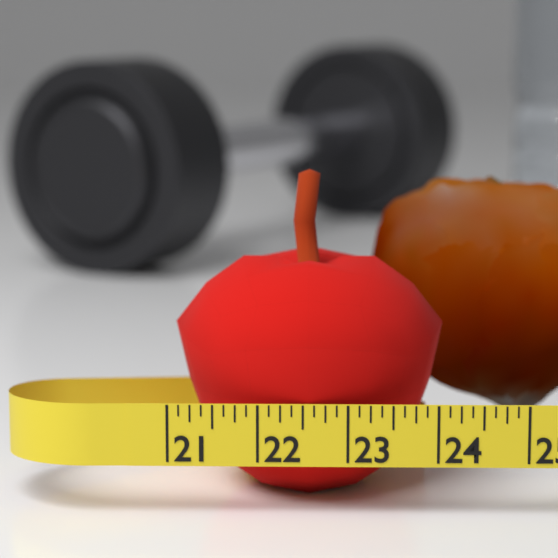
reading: 24.125 (no unit)
